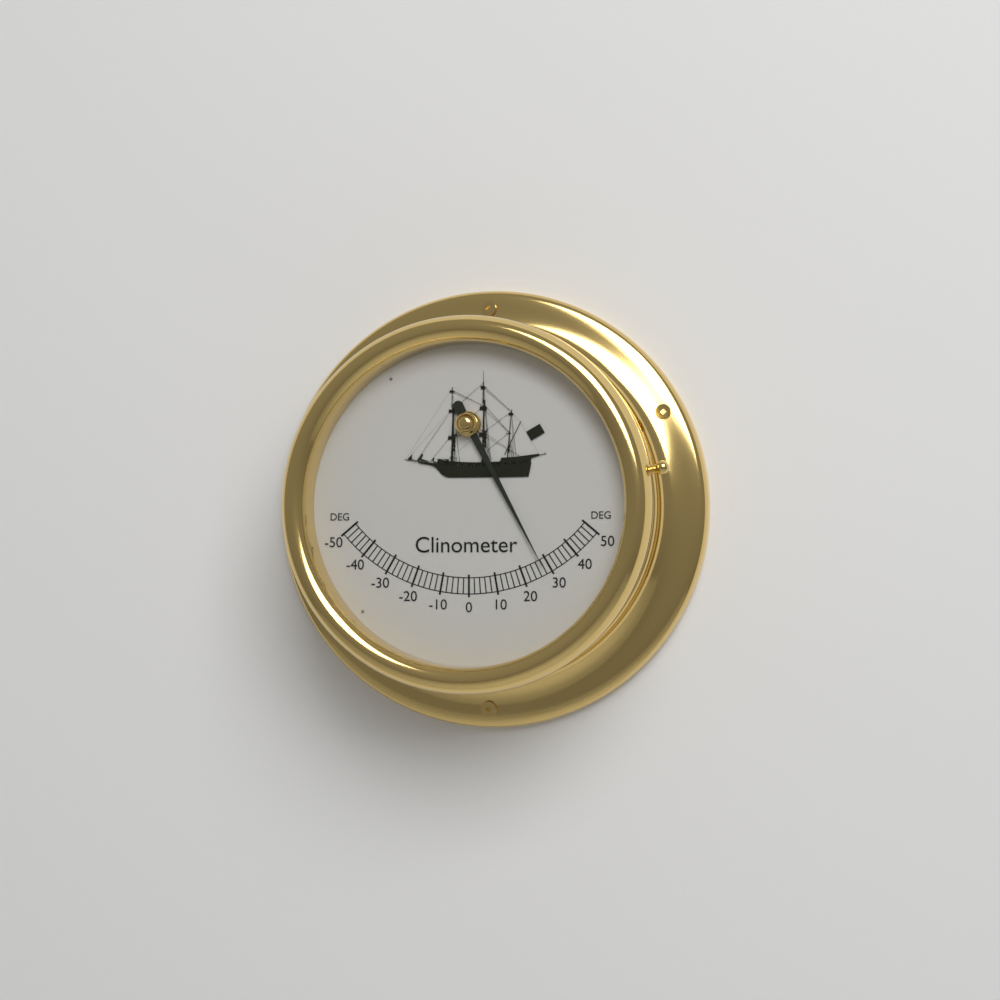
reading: 28 deg
